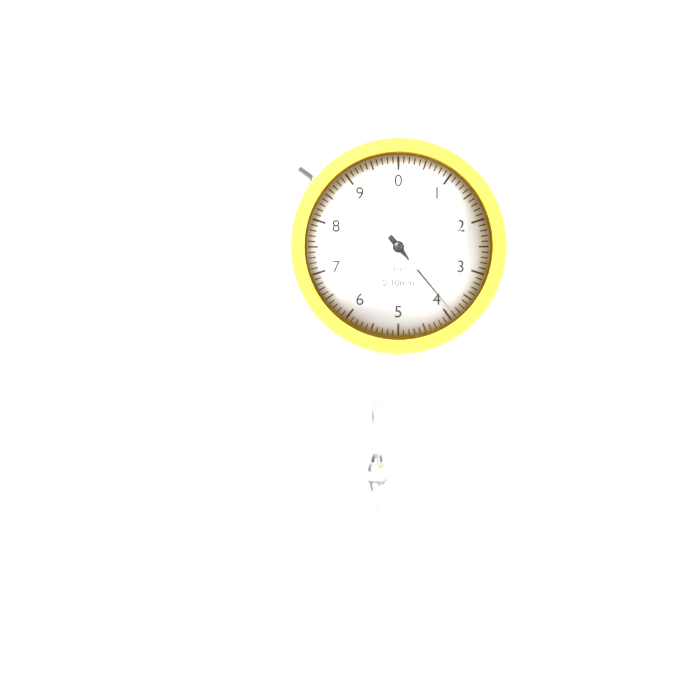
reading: 3.9 mm
